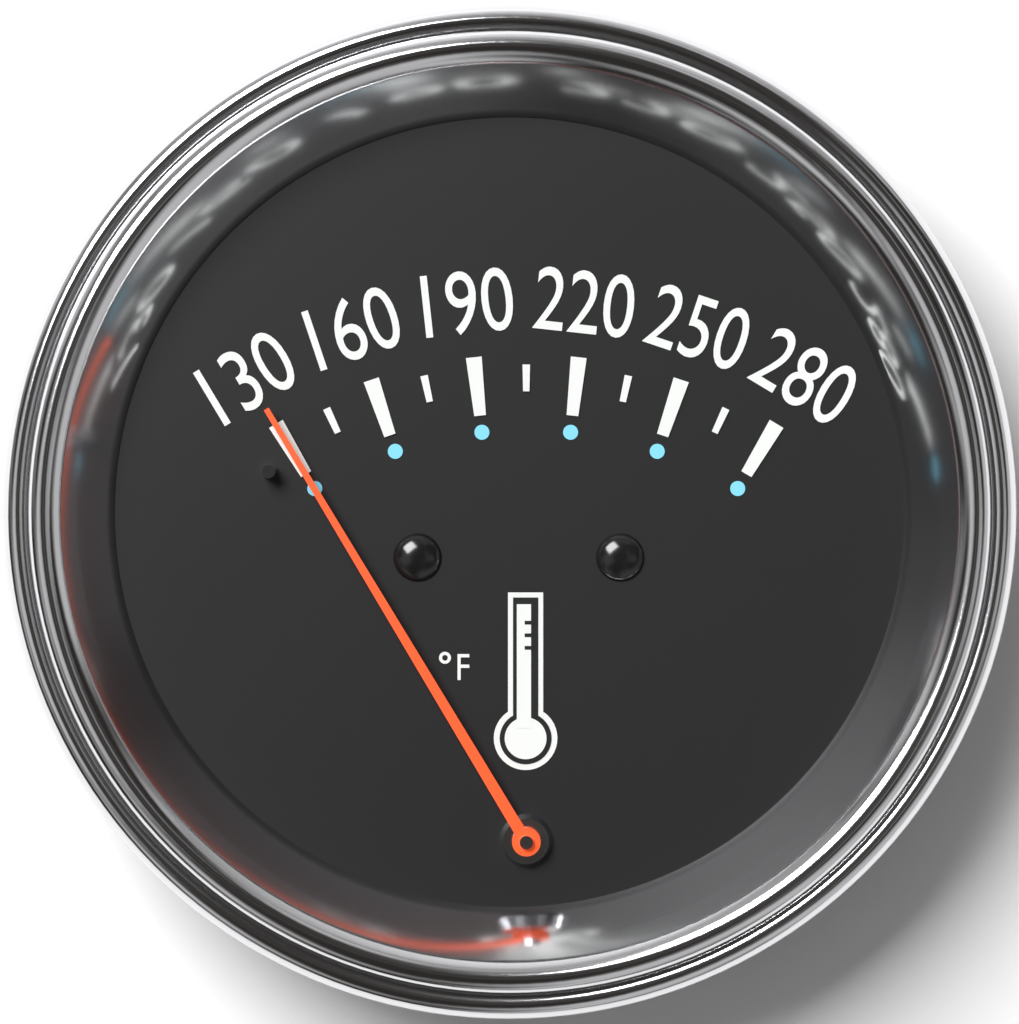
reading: 130 °F
